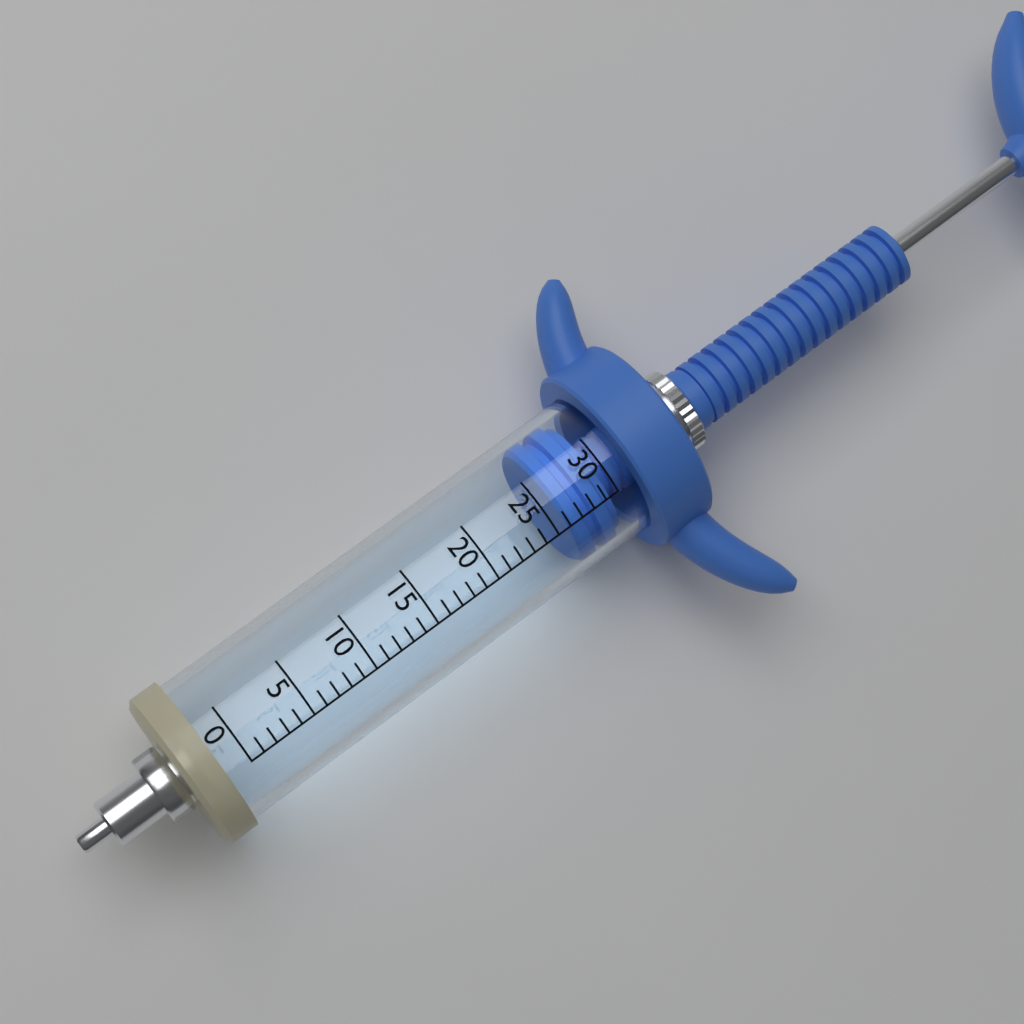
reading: 26 (no unit)
